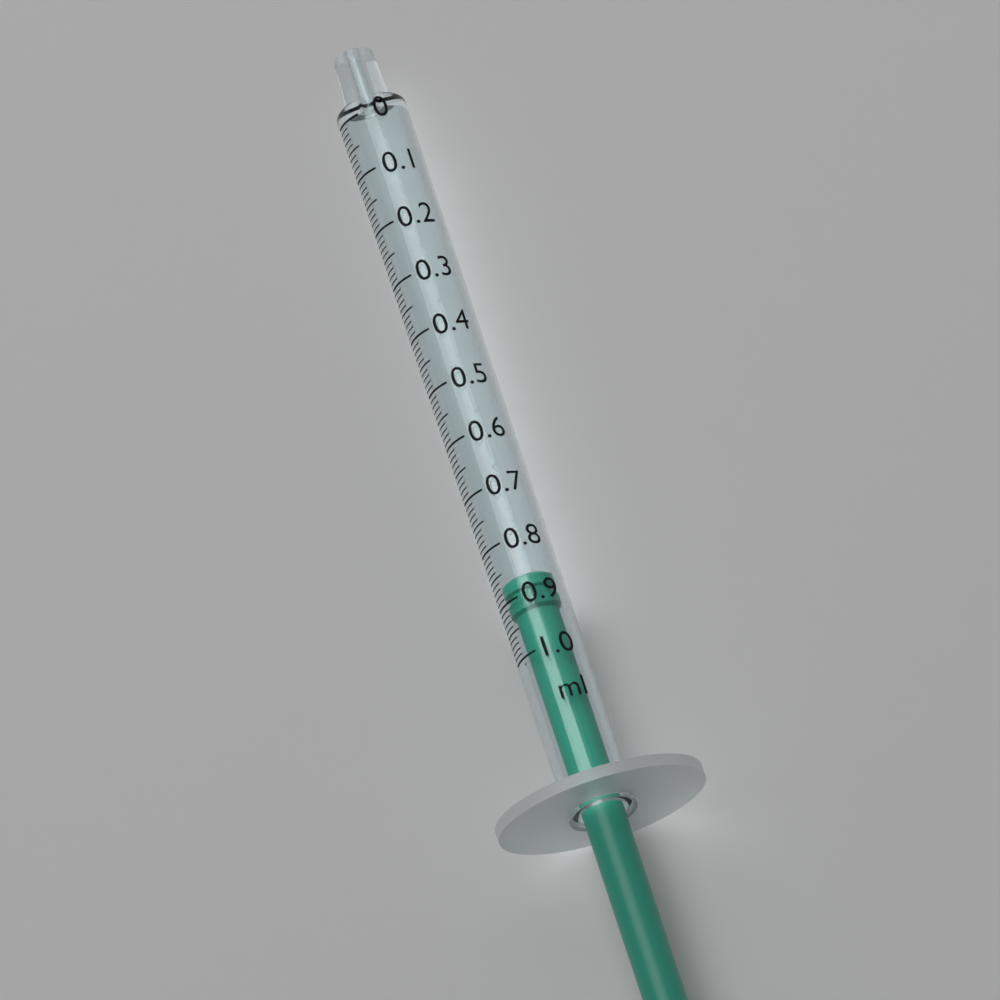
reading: 0.86 ml
